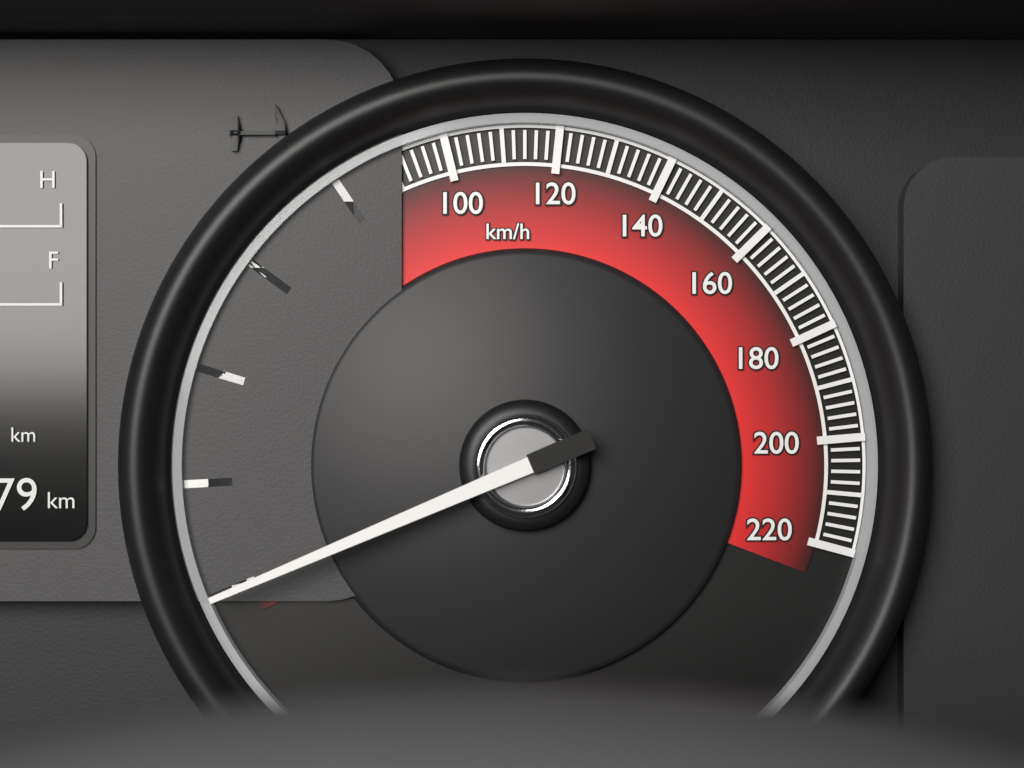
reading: 0 km/h
